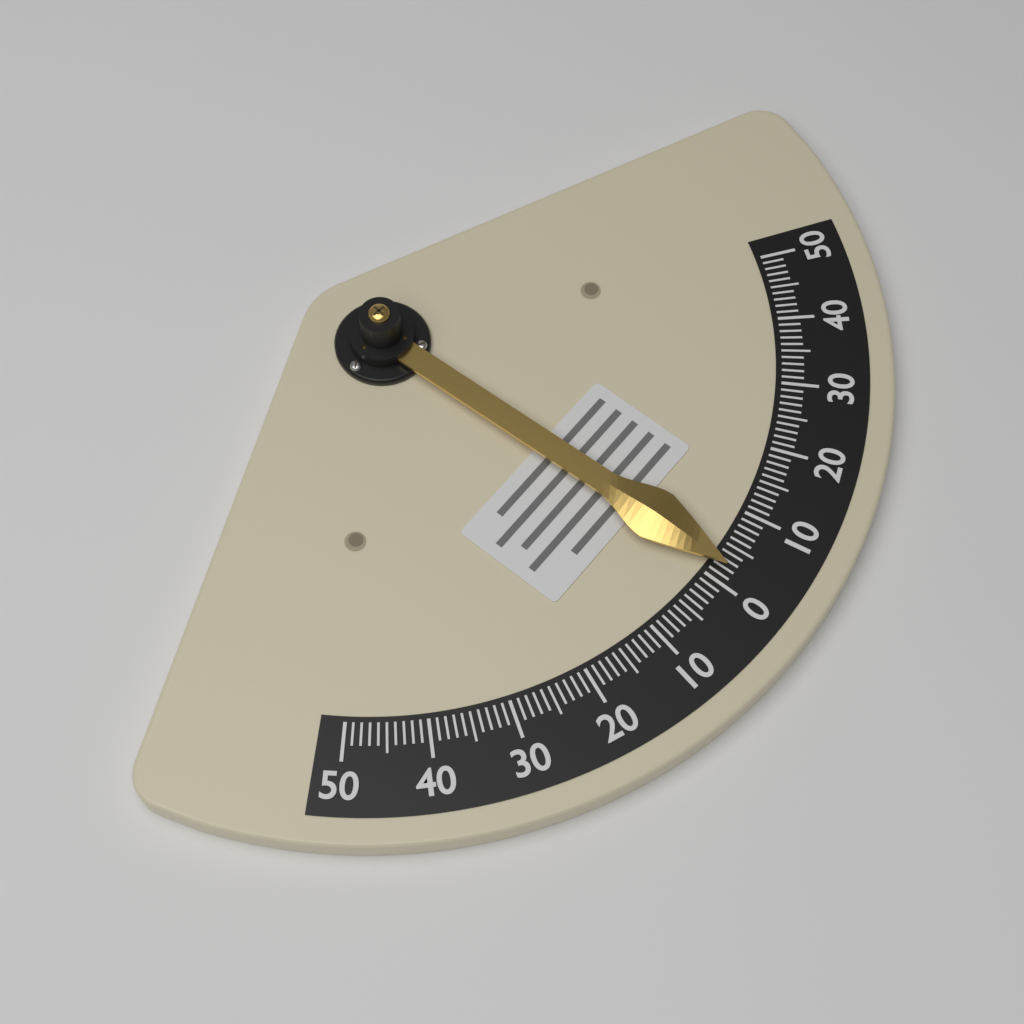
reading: 2 (no unit)
